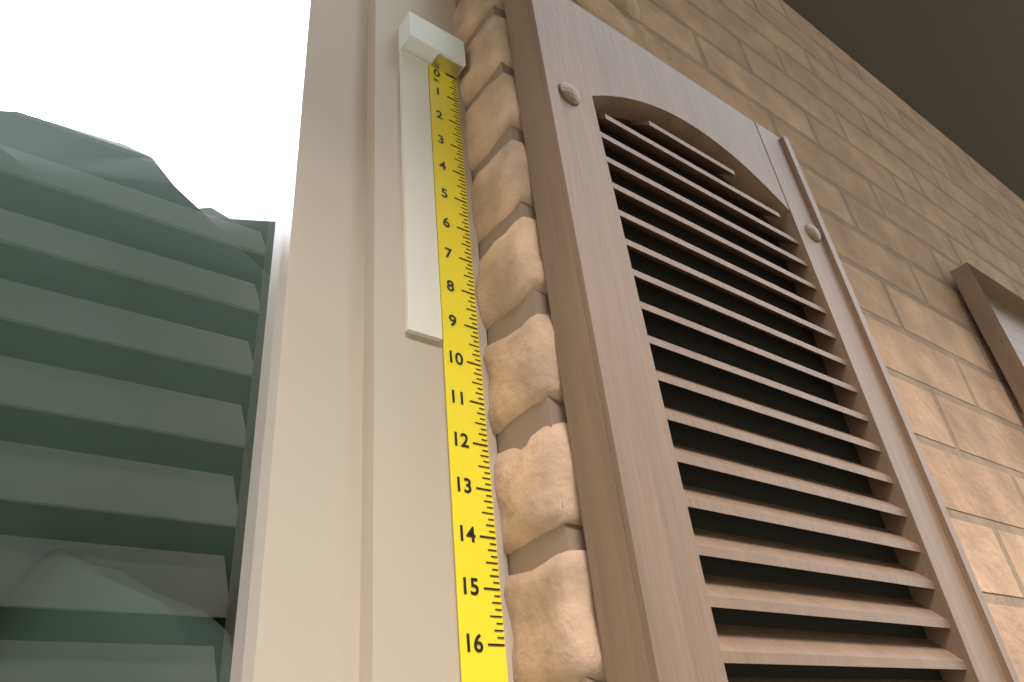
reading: 9.625 in
